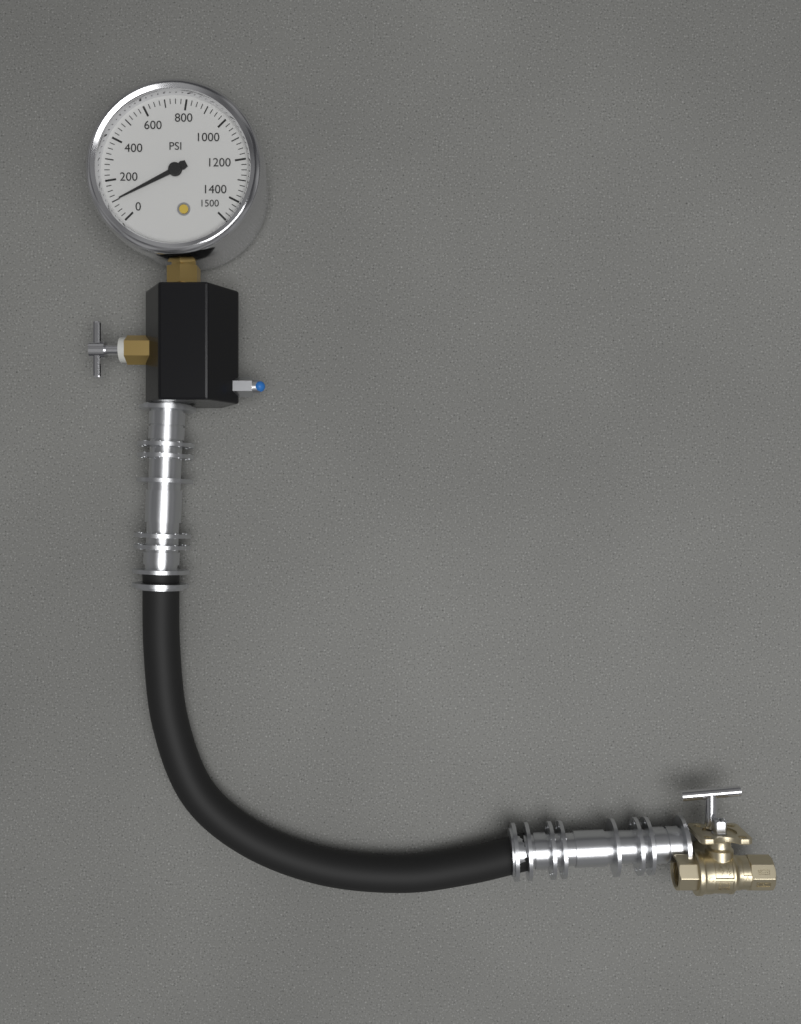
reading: 100 psi
